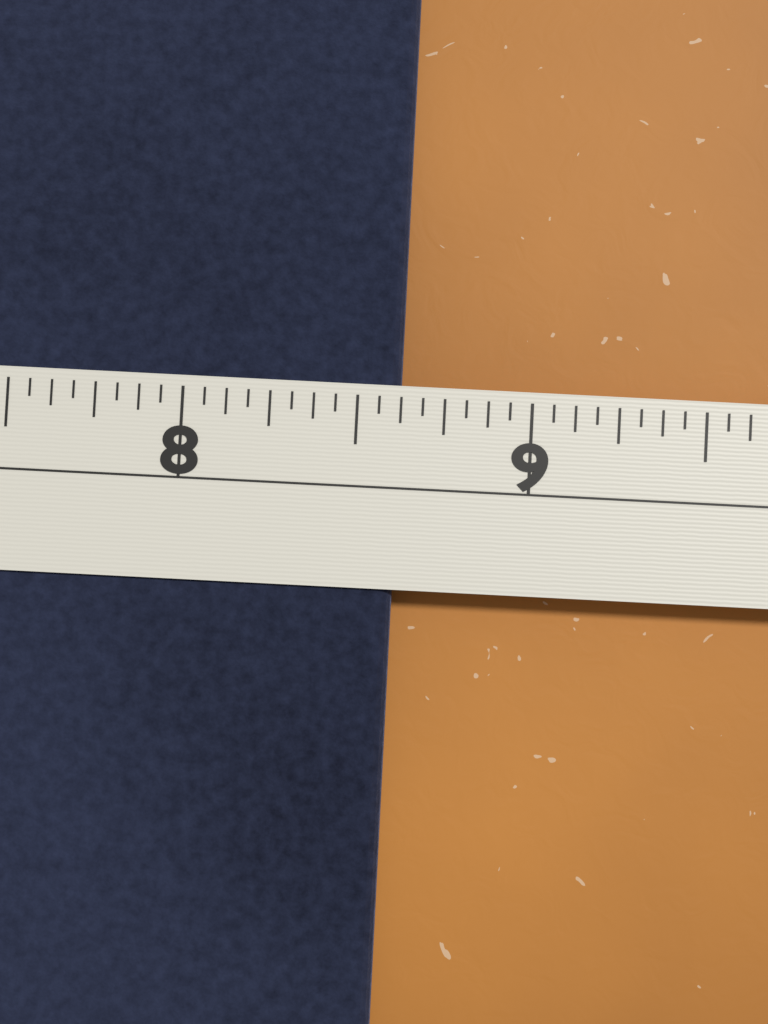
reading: 8.6250 in
